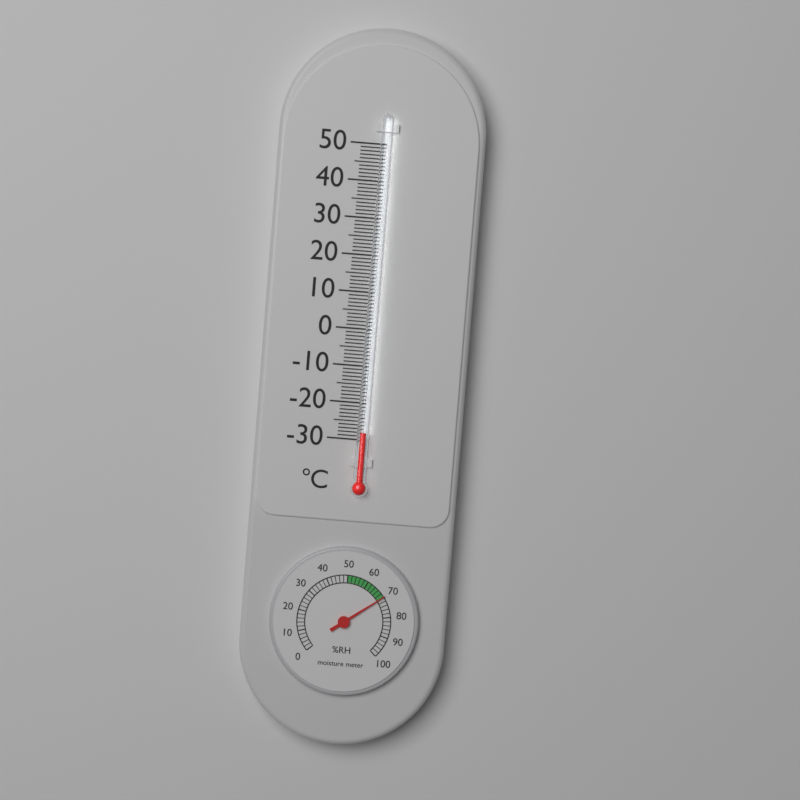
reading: -28 °C
